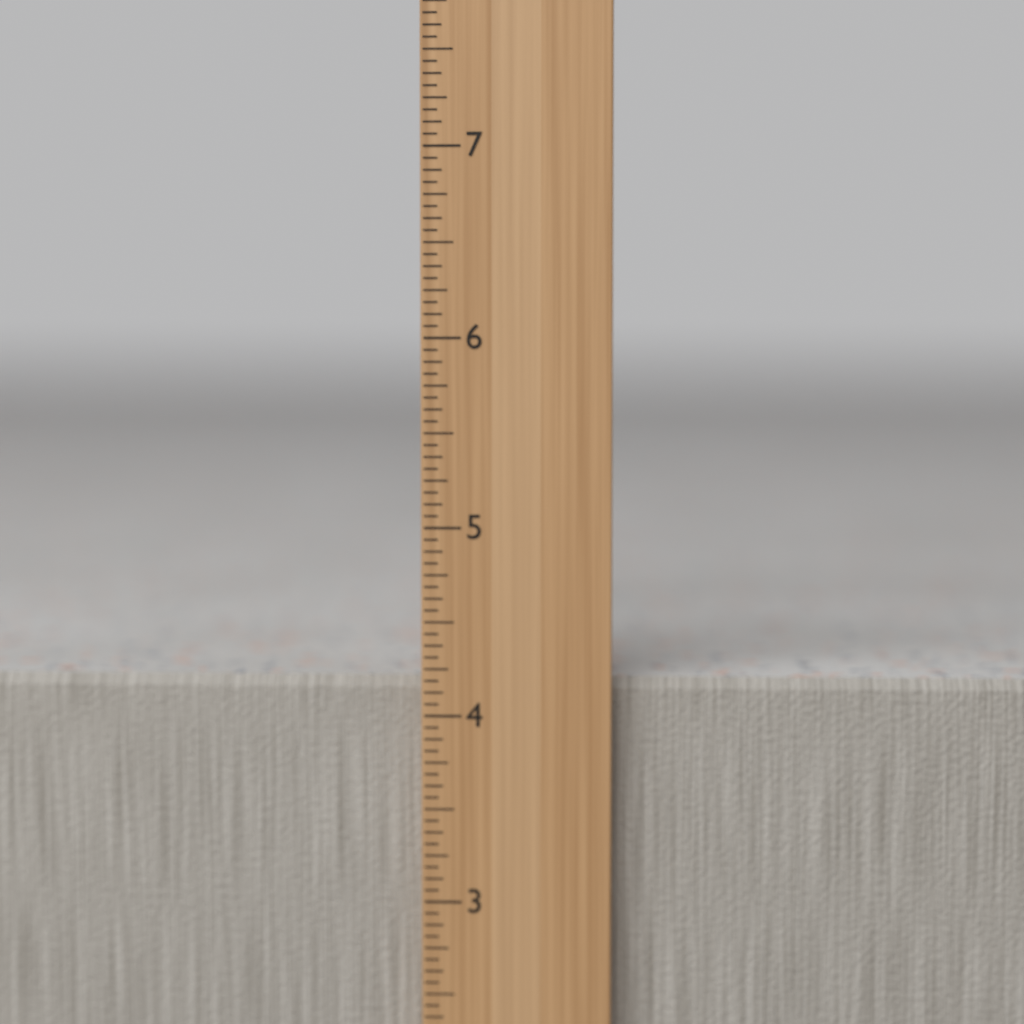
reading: 4.1875 in
